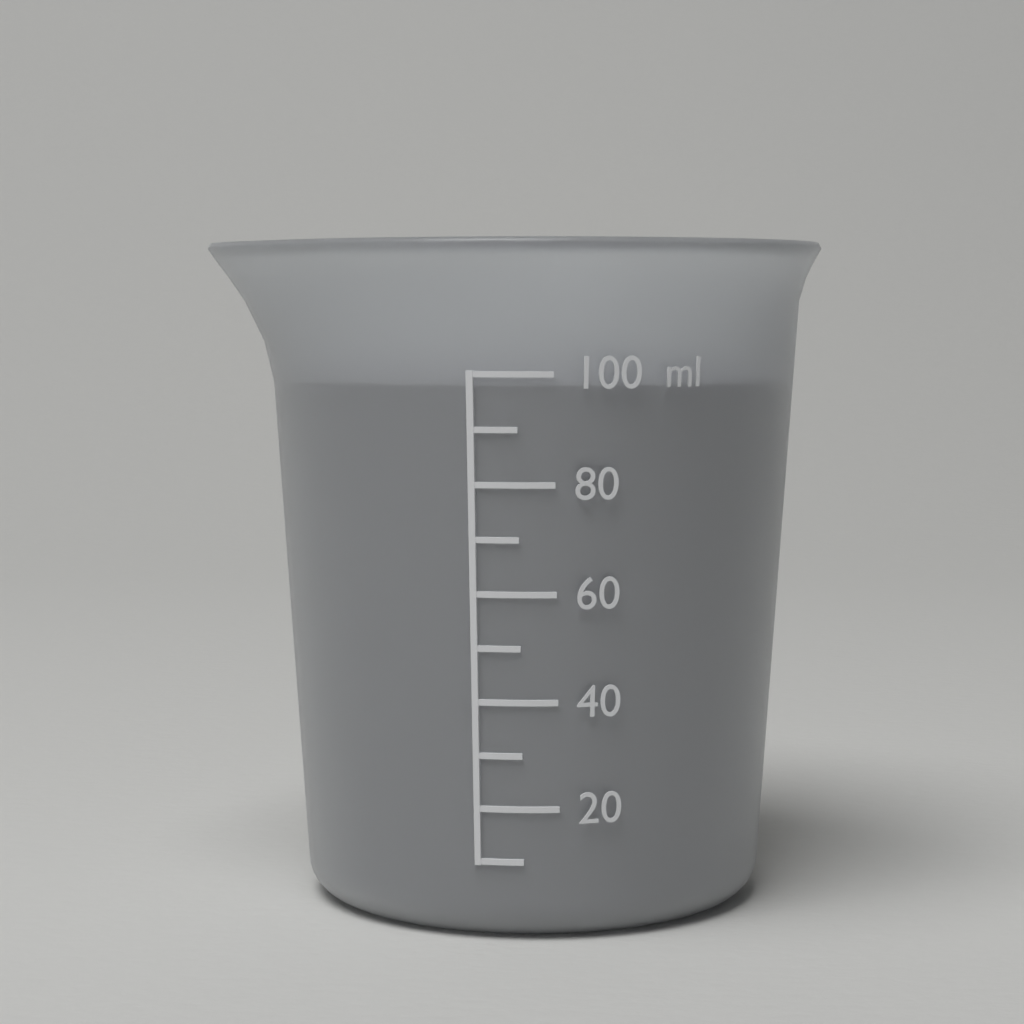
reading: 98 ml
